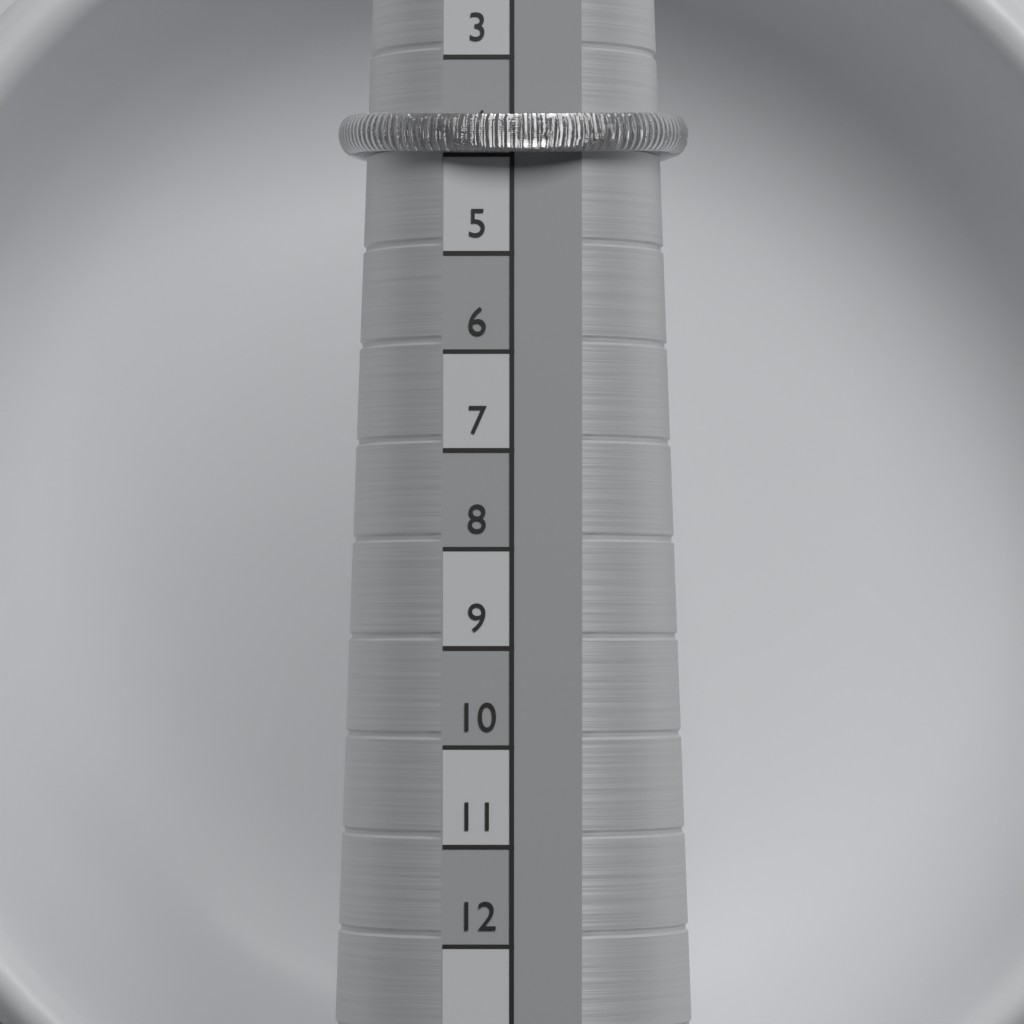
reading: 4 (no unit)
